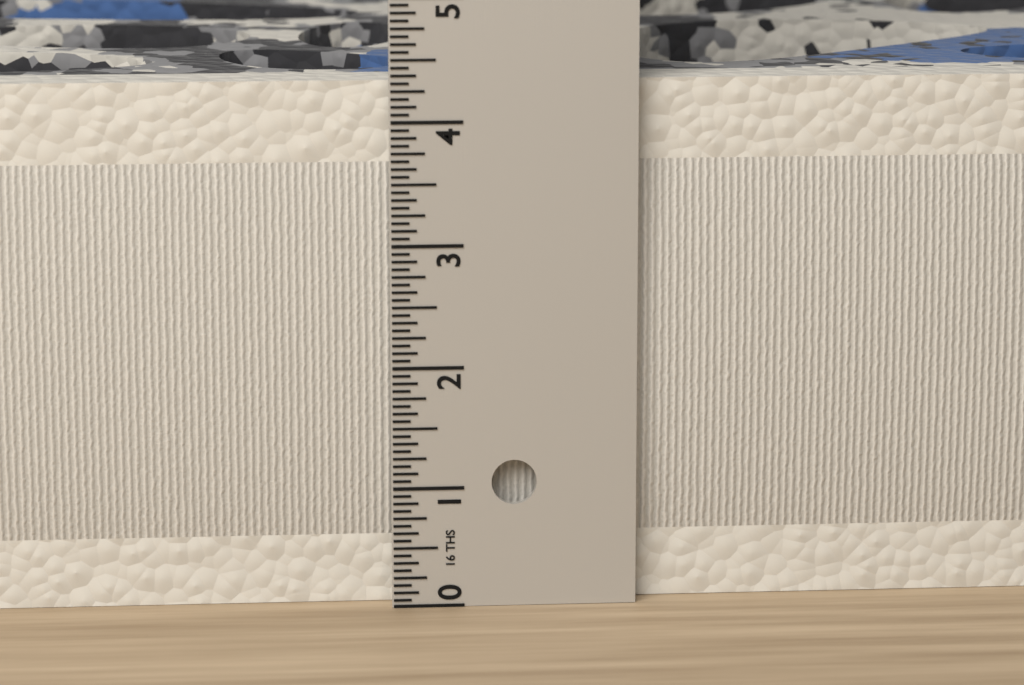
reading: 4.3125 in
